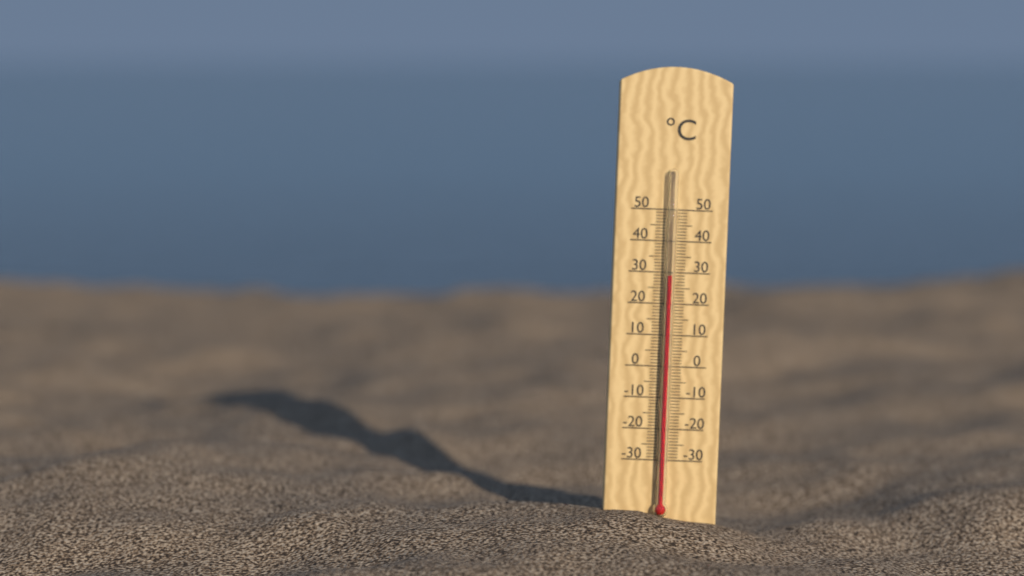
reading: 29 °C
